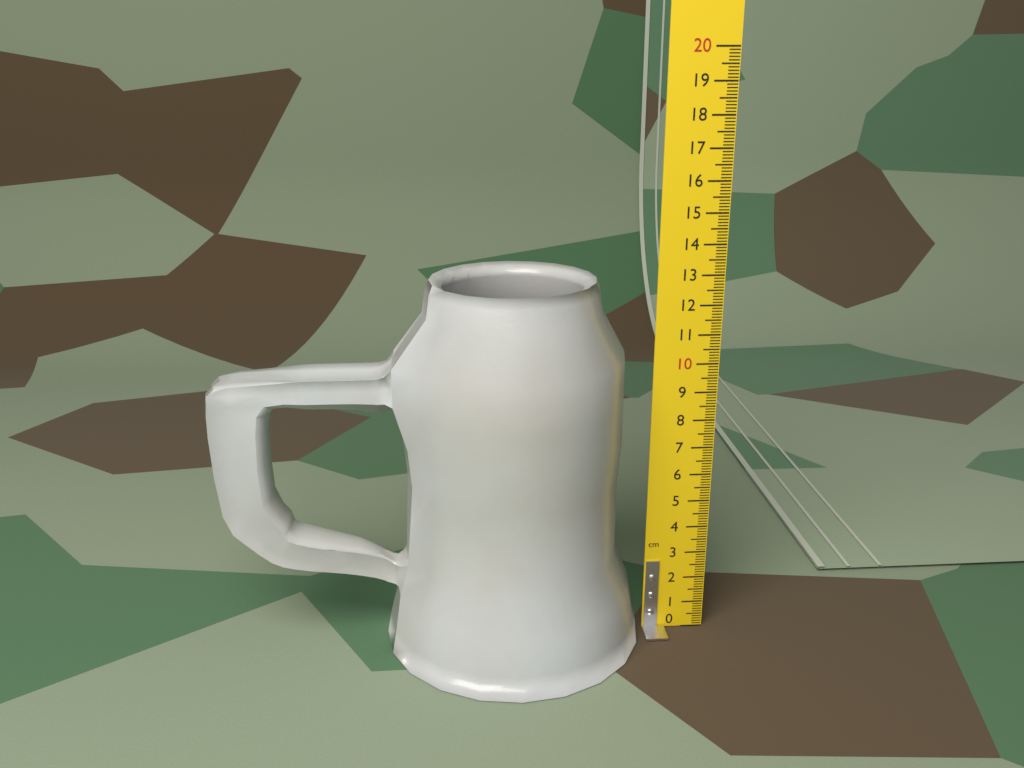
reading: 12.9 cm
